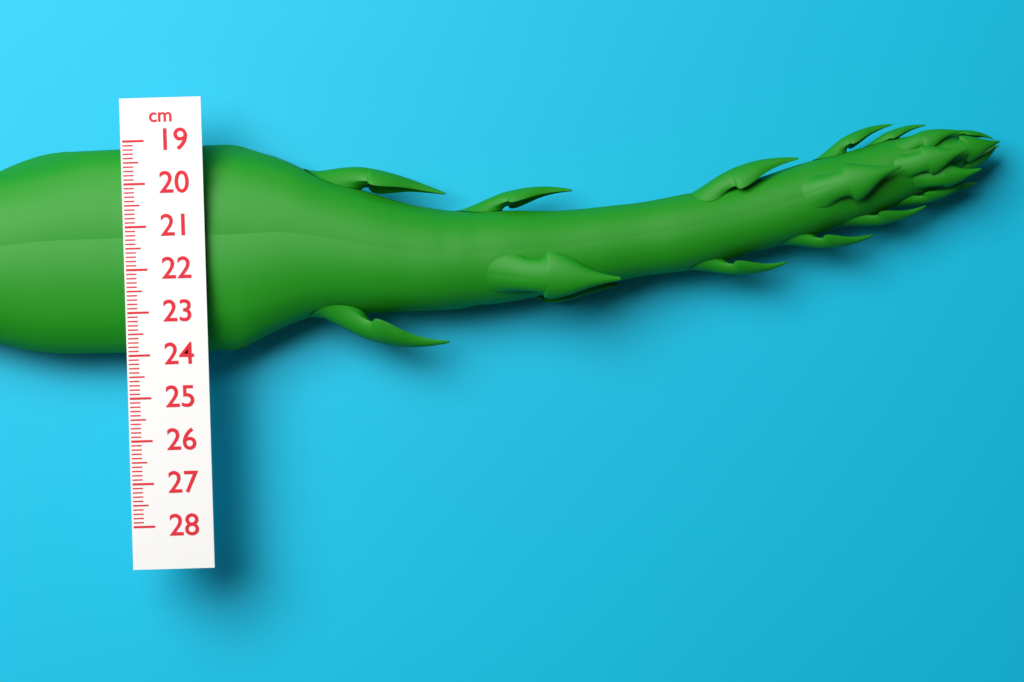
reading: 24.0 cm
